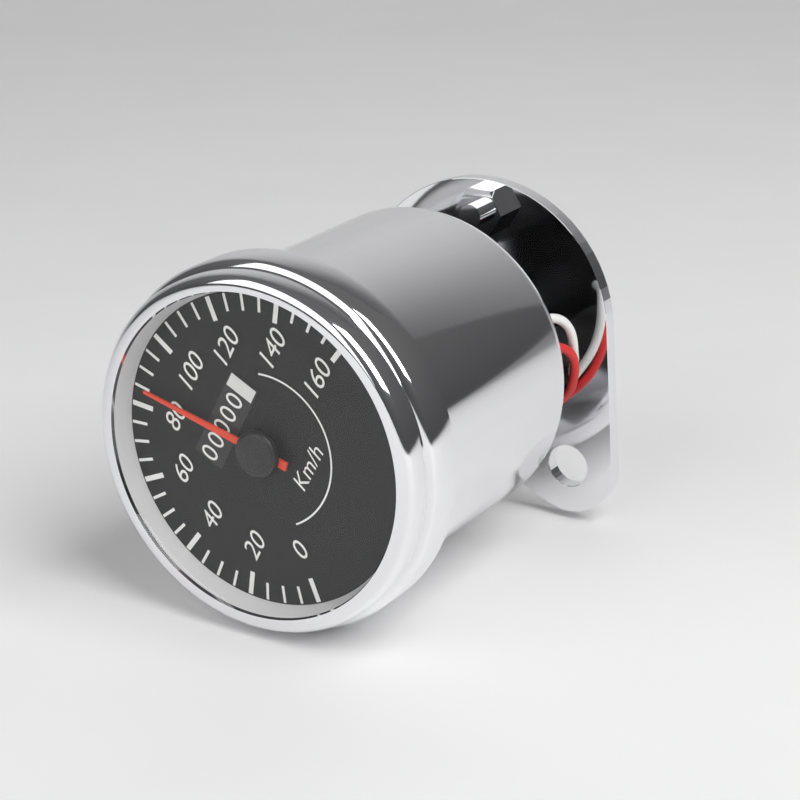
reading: 85 km/h
